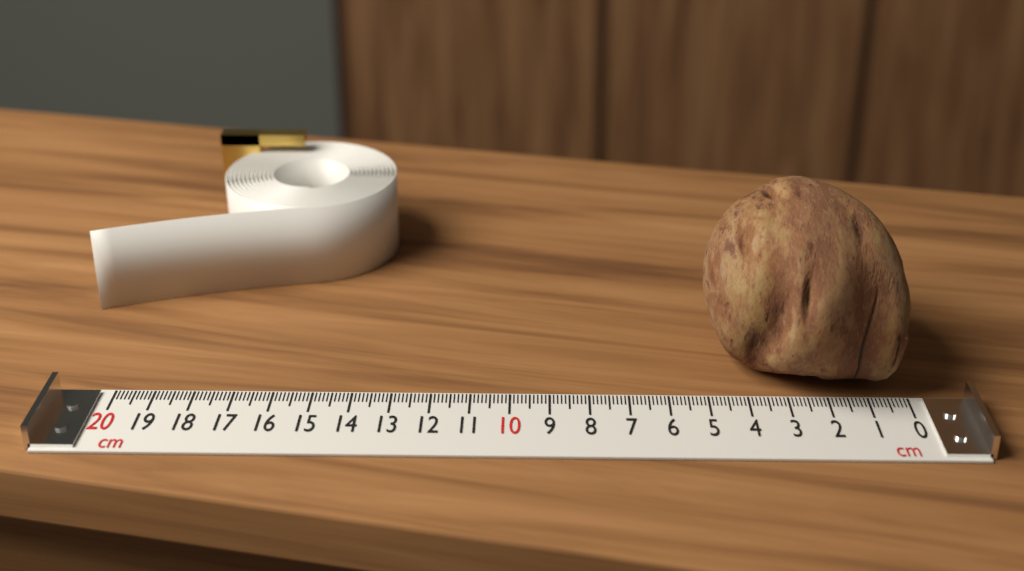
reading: 5.0 cm
